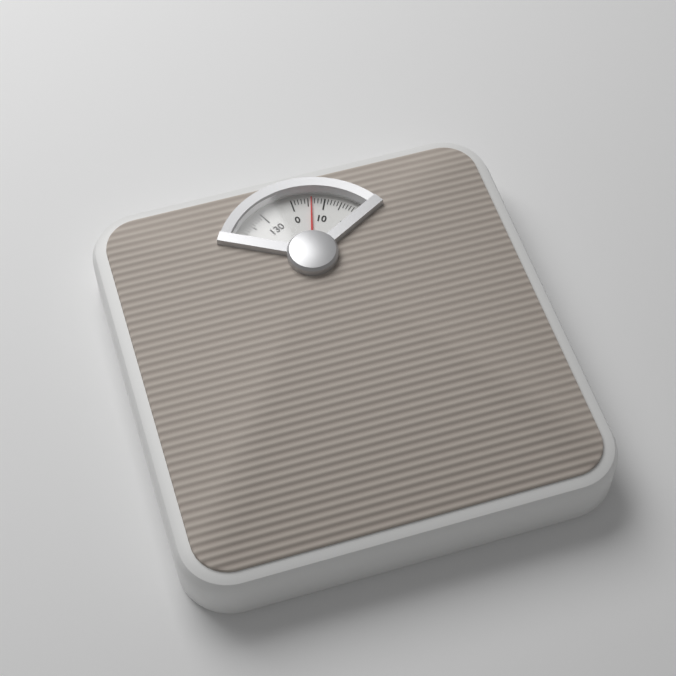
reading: 6 kg
